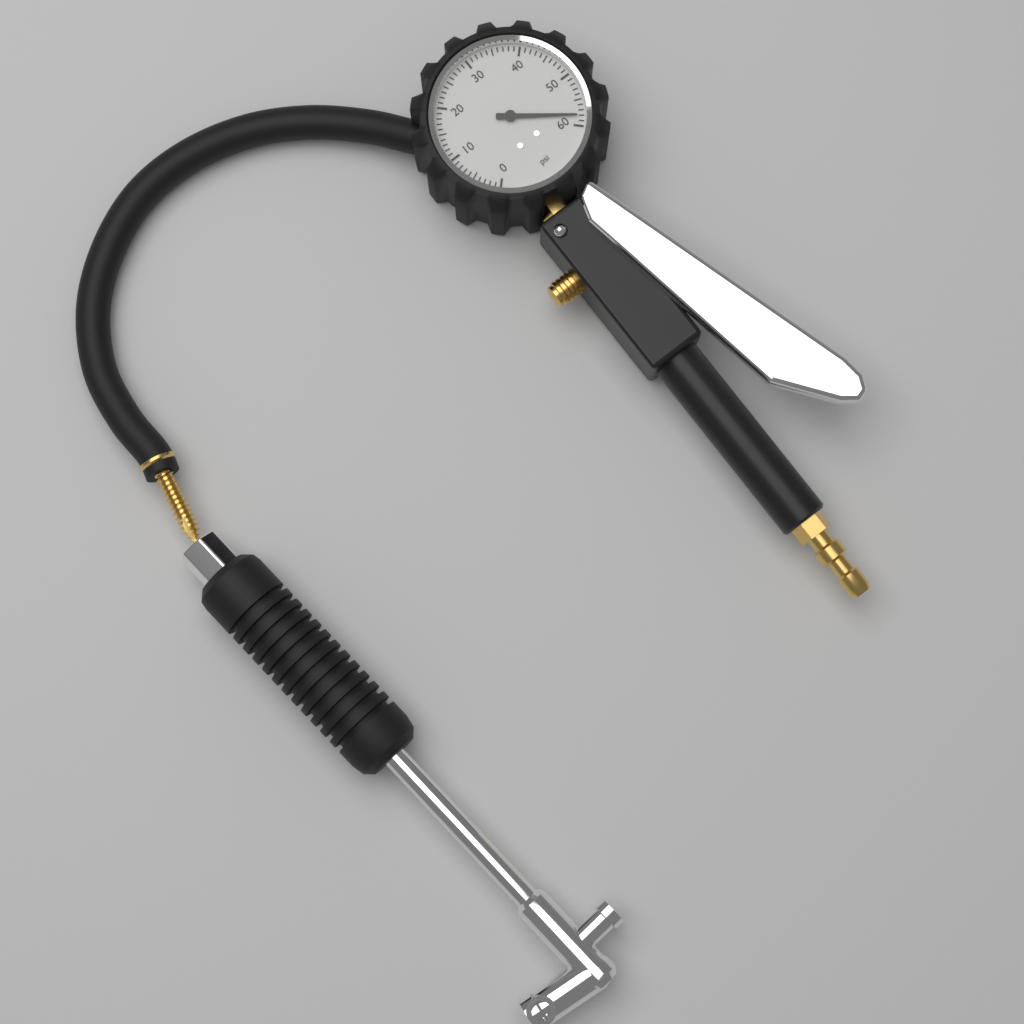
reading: 58 psi
